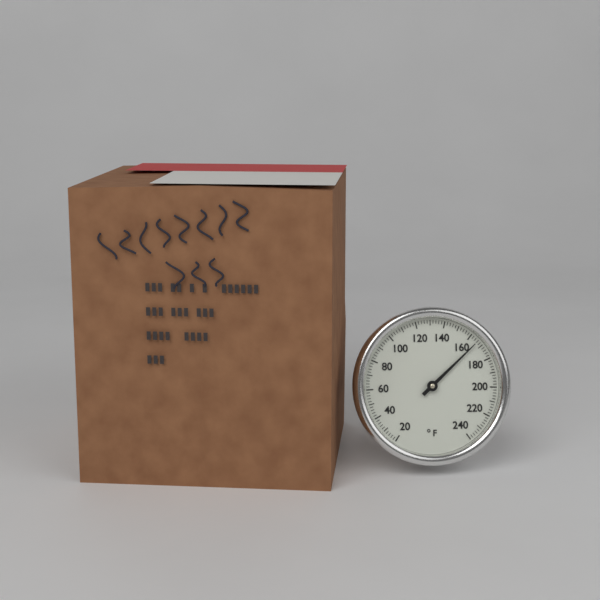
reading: 166 °F
